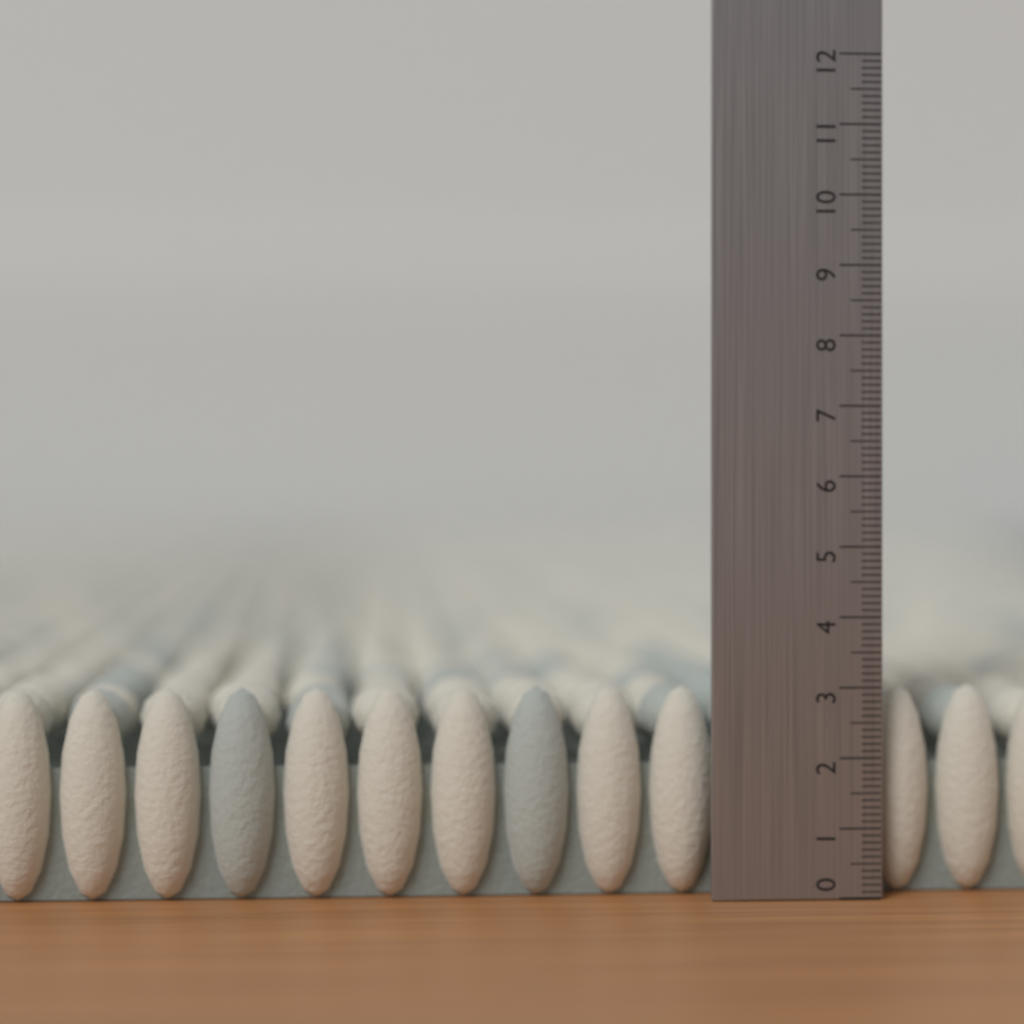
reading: 3.0 (no unit)
